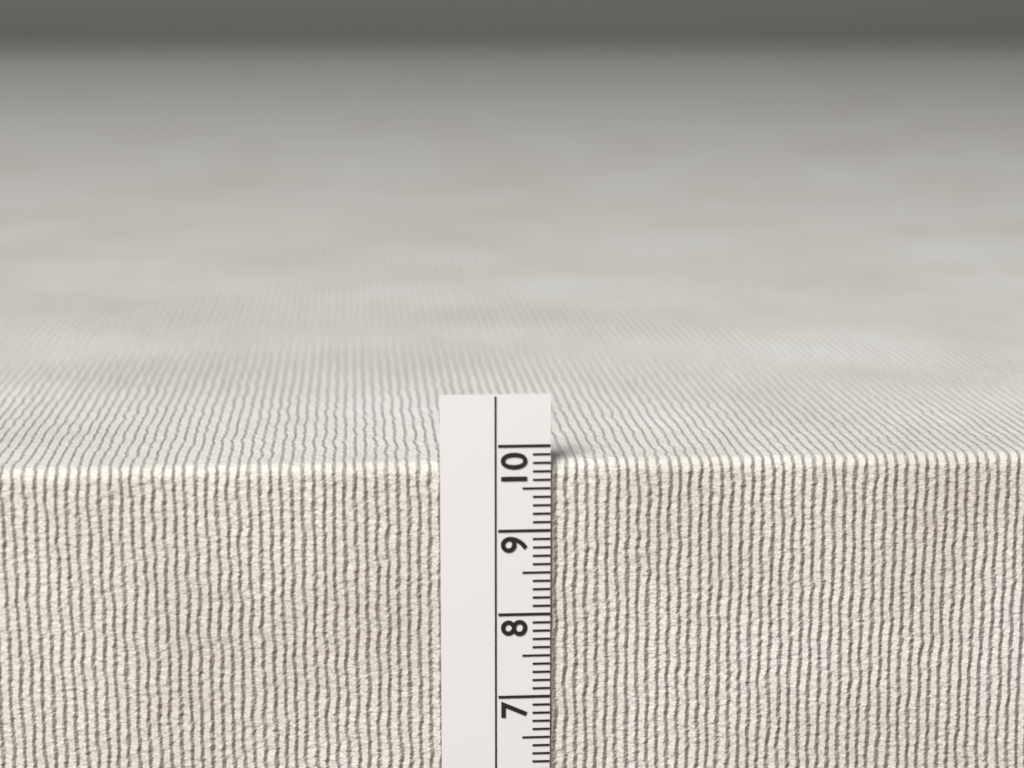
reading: 9.8 cm
